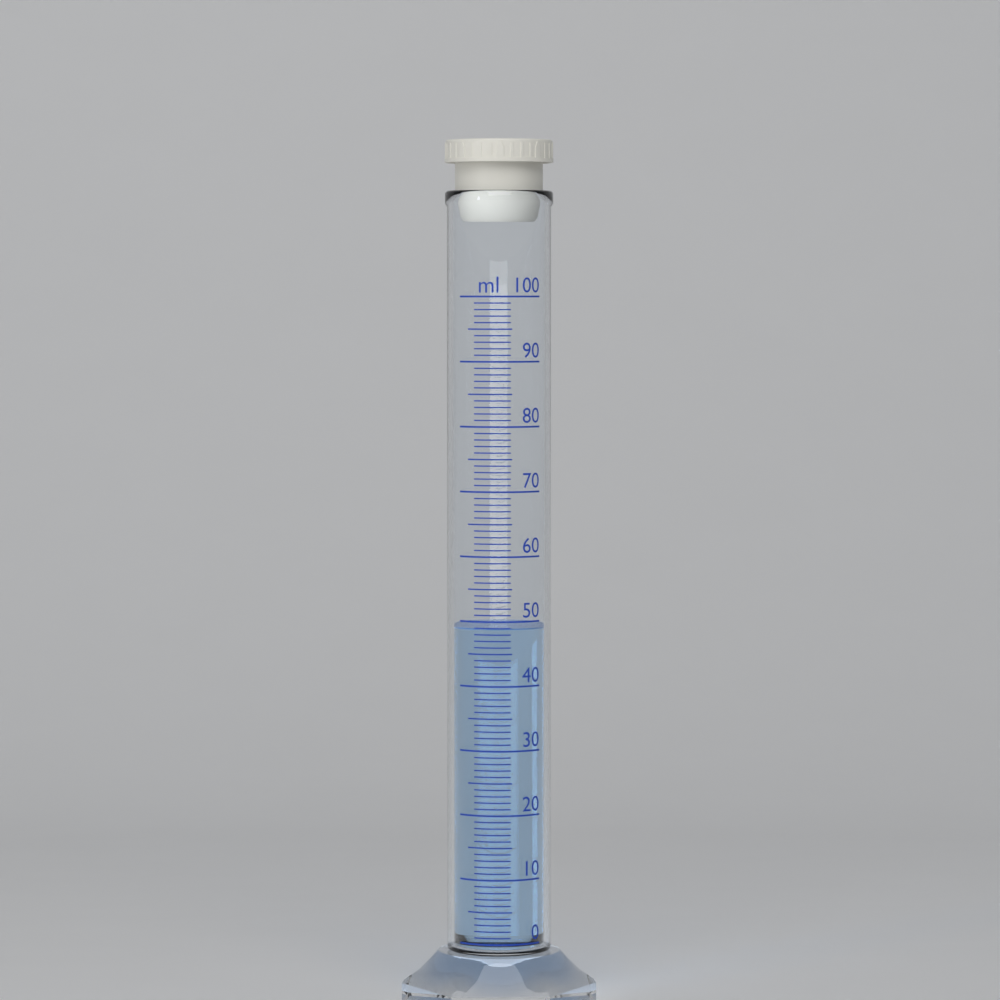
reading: 49 ml
